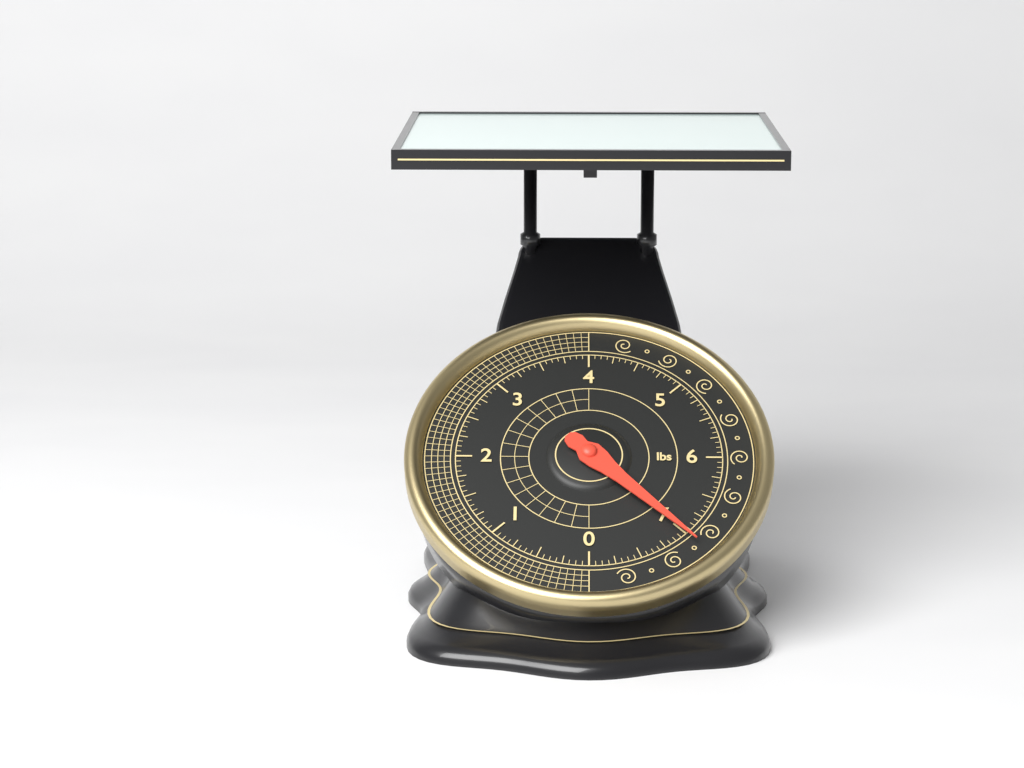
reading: 7.0000 lbs
